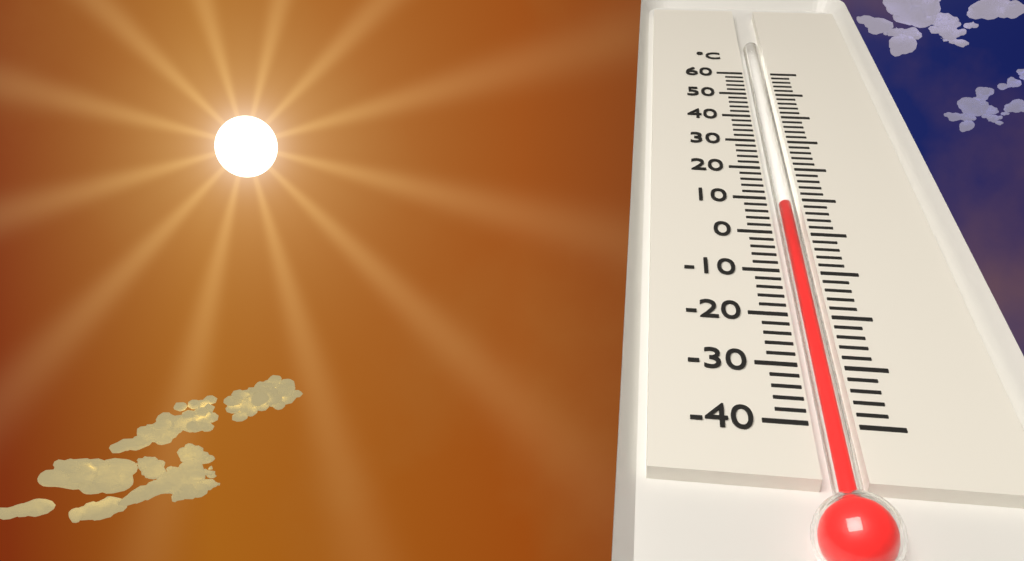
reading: 8 °C
